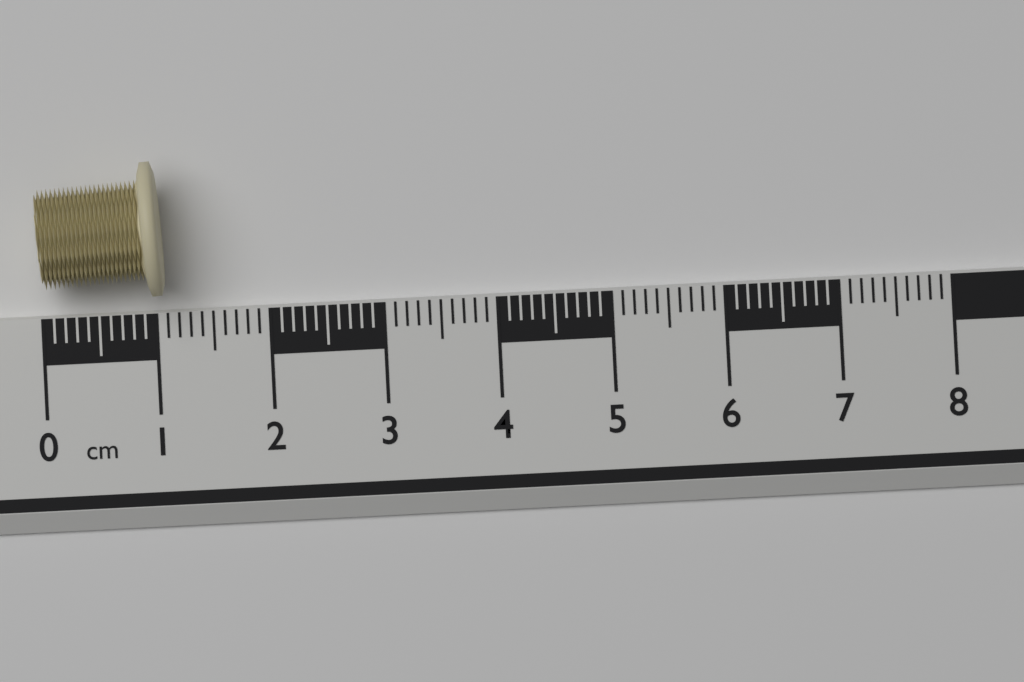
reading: 1.1 cm
